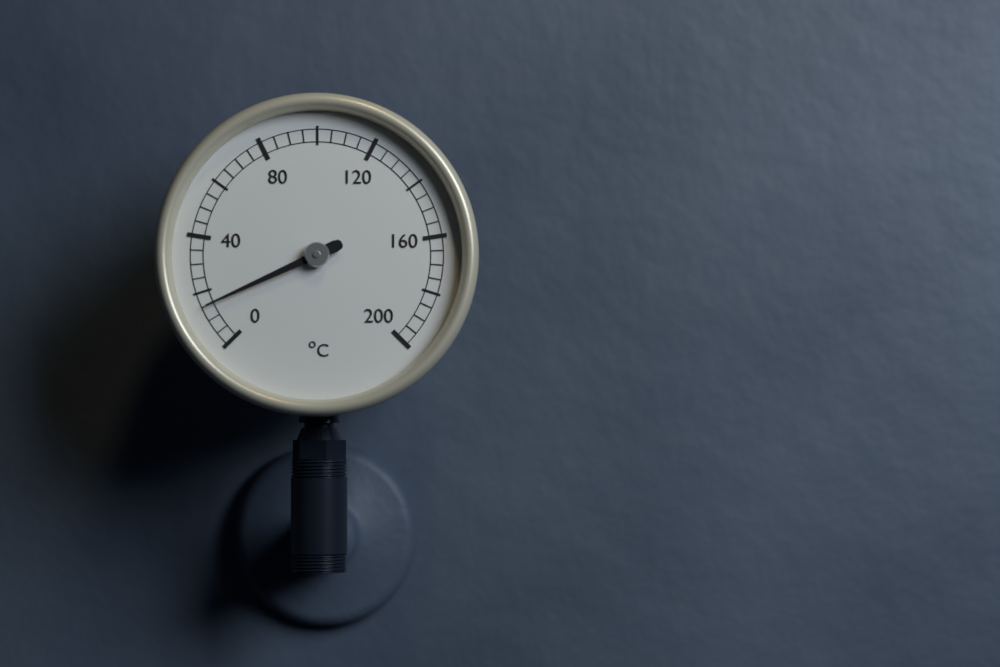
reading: 15 °C
